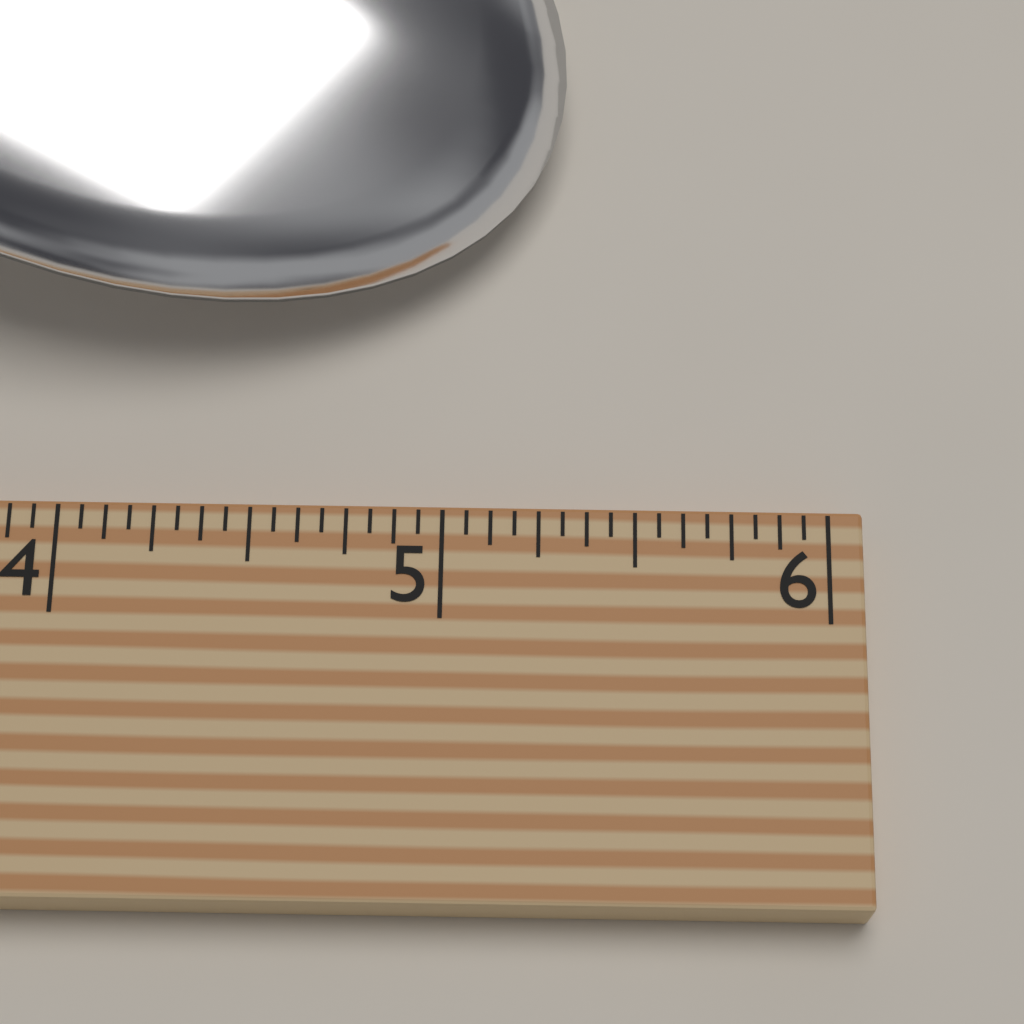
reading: 5.3125 (no unit)
